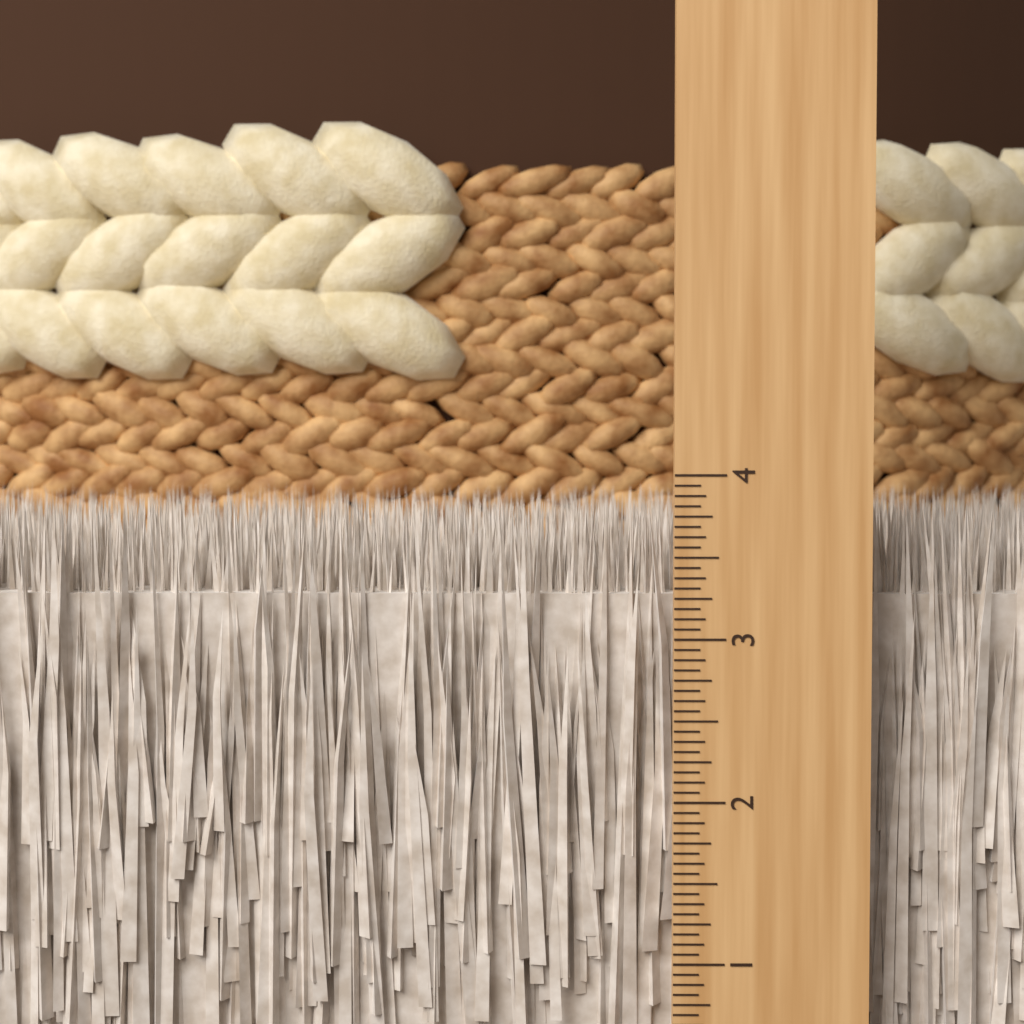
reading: 3.8125 in
